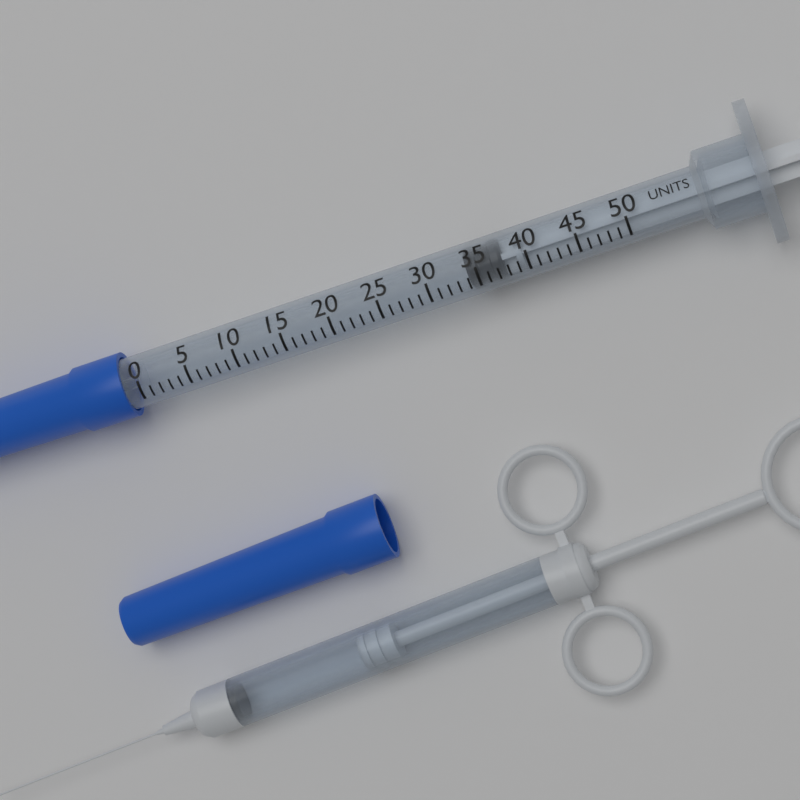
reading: 34 units
